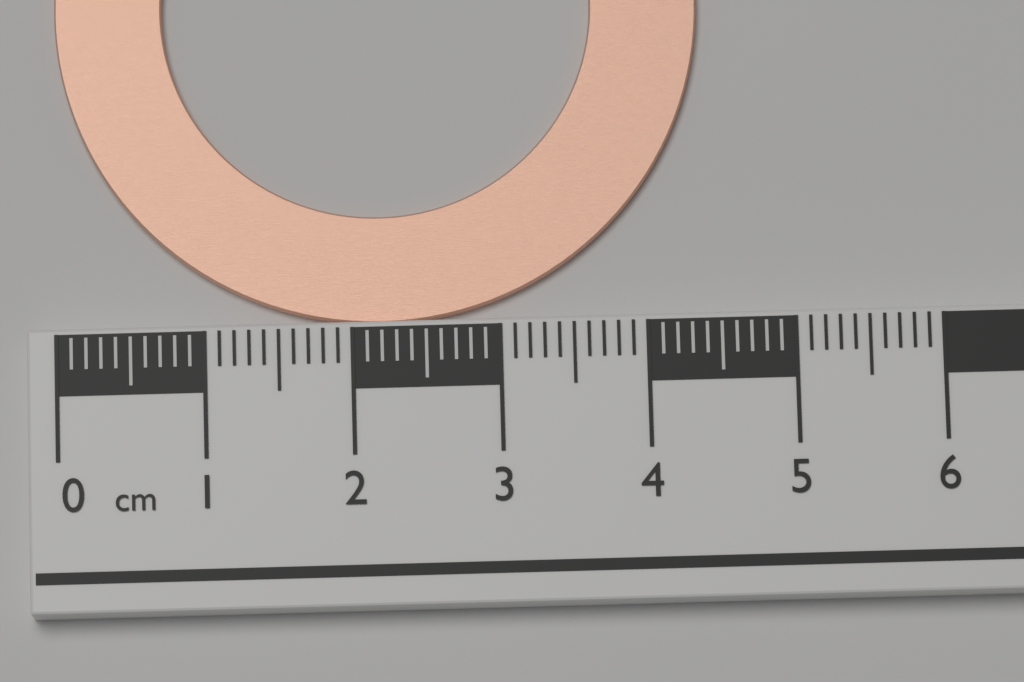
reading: 4.4 cm
